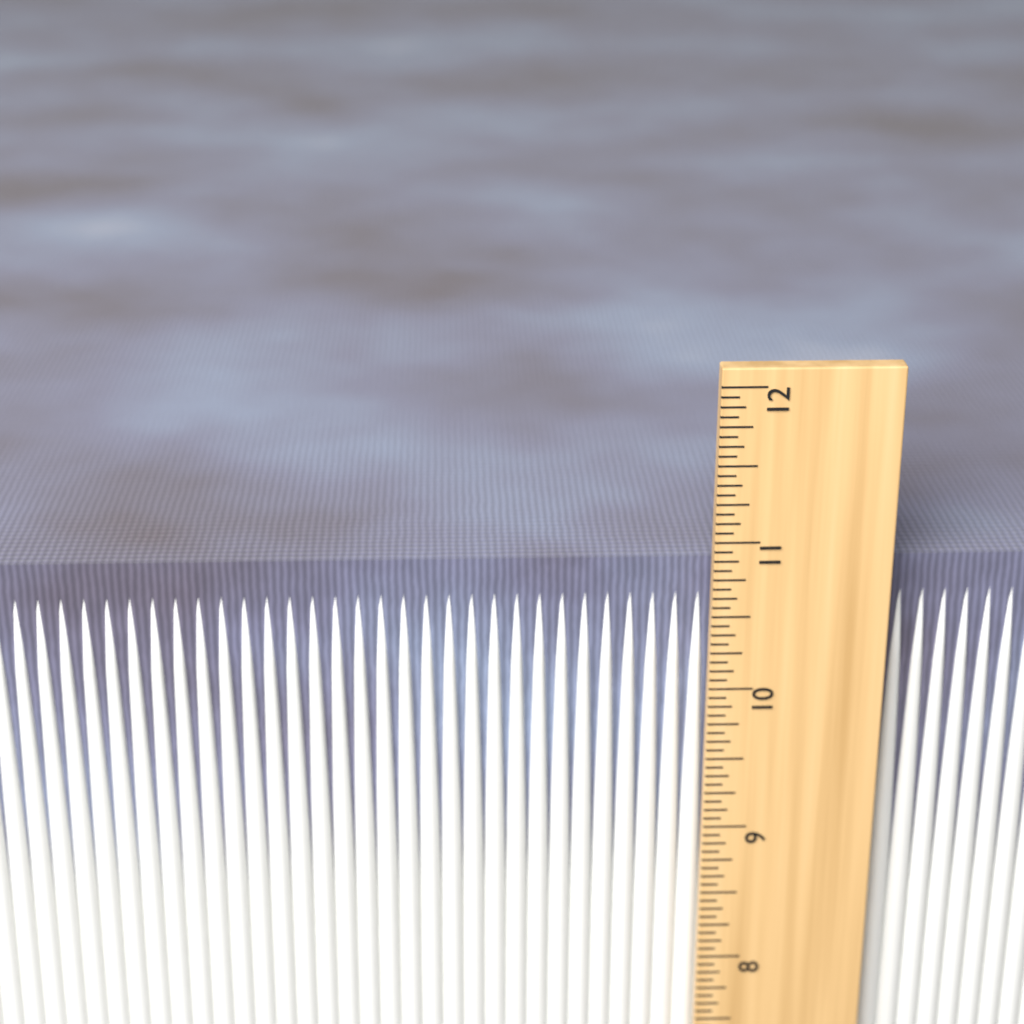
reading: 10.8125 in
